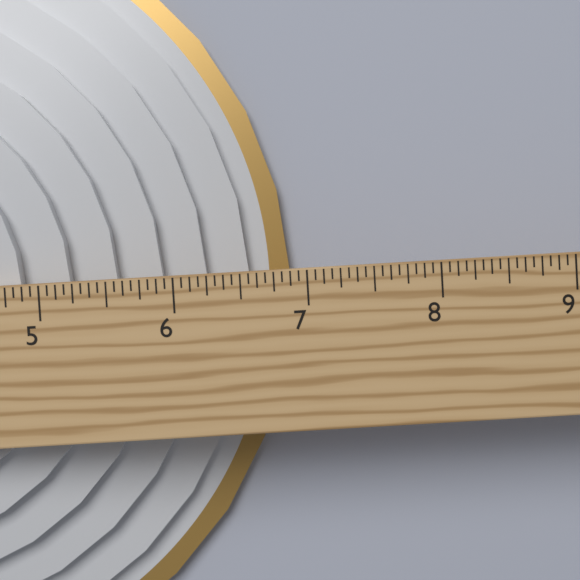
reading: 6.8750 in
